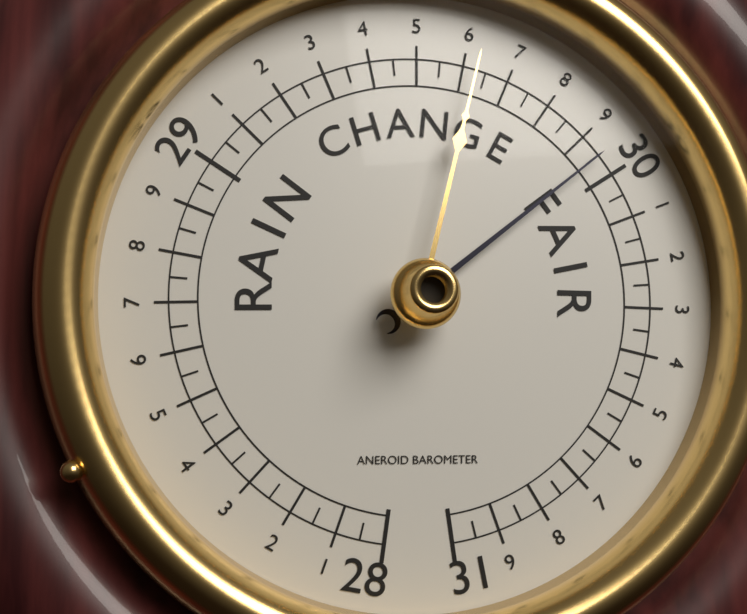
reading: 29.95 (no unit)
